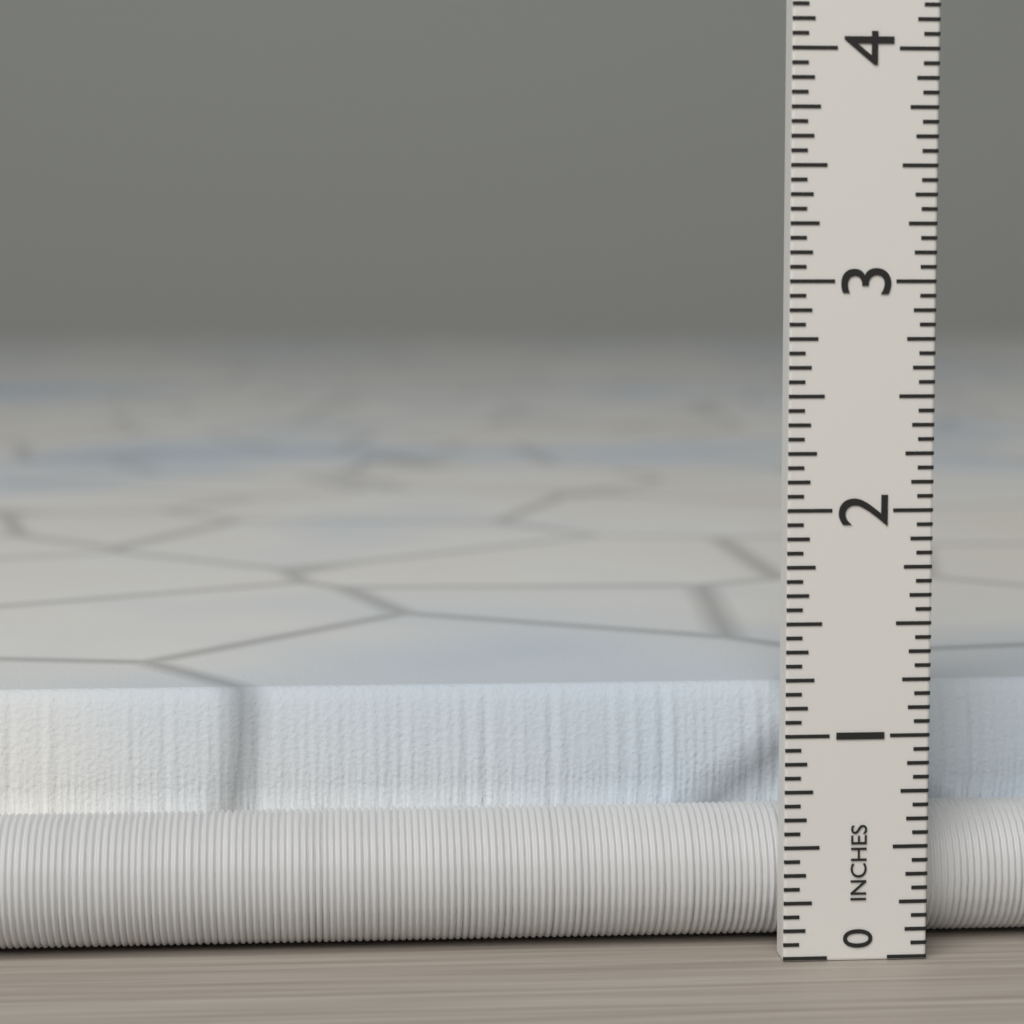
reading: 1.1250 in
